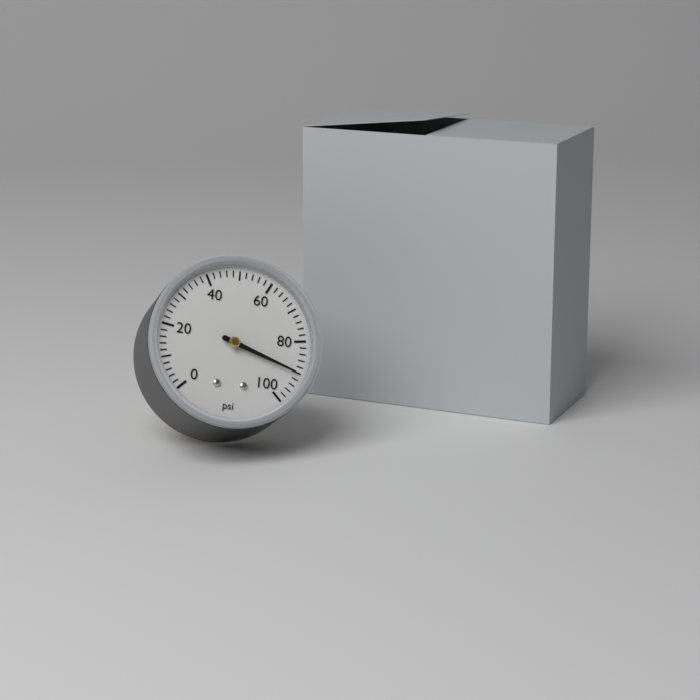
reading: 90 psi
